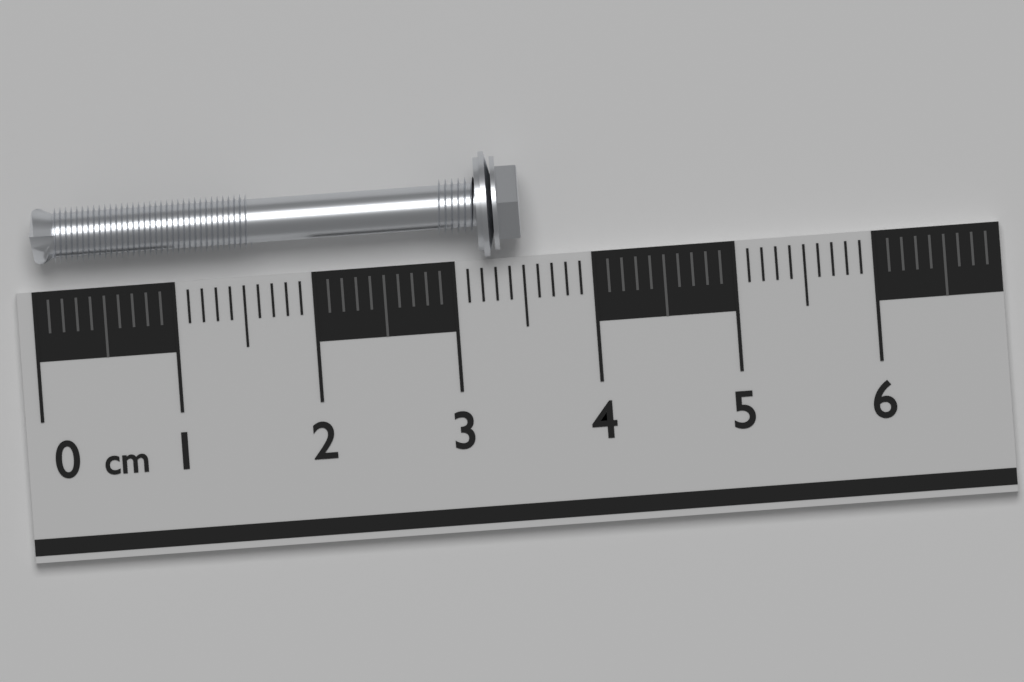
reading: 3.5 cm
